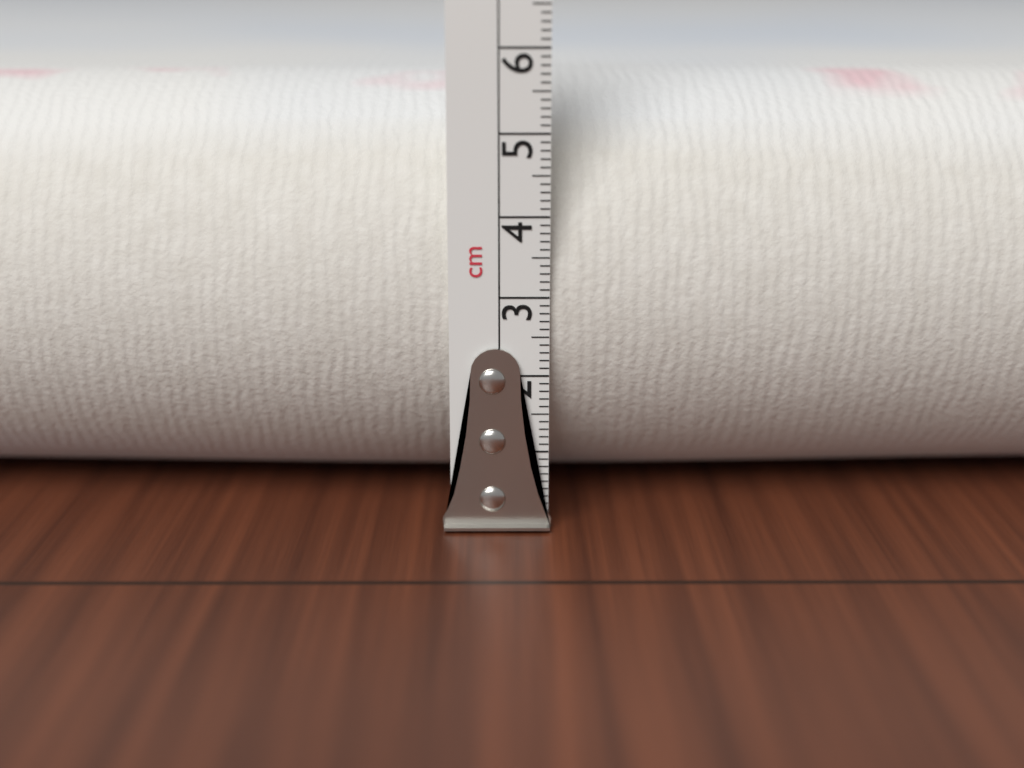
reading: 5.6 cm
